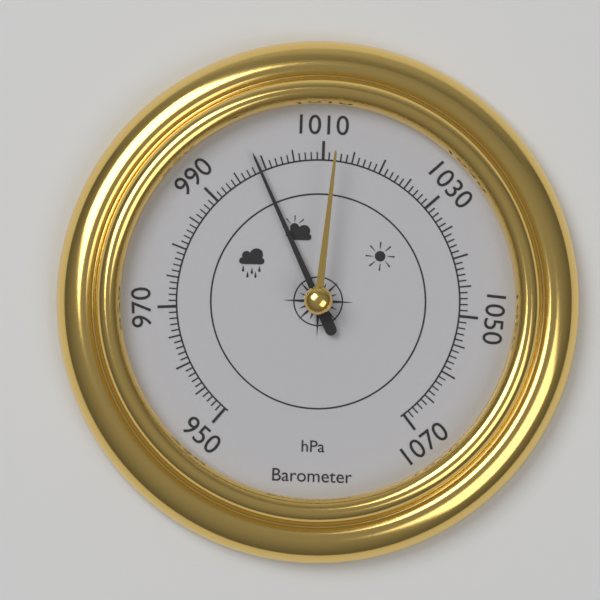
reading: 999 hPa
